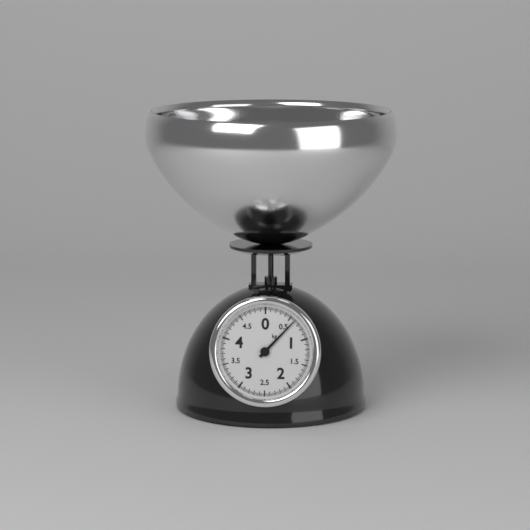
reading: 0.600 kg
